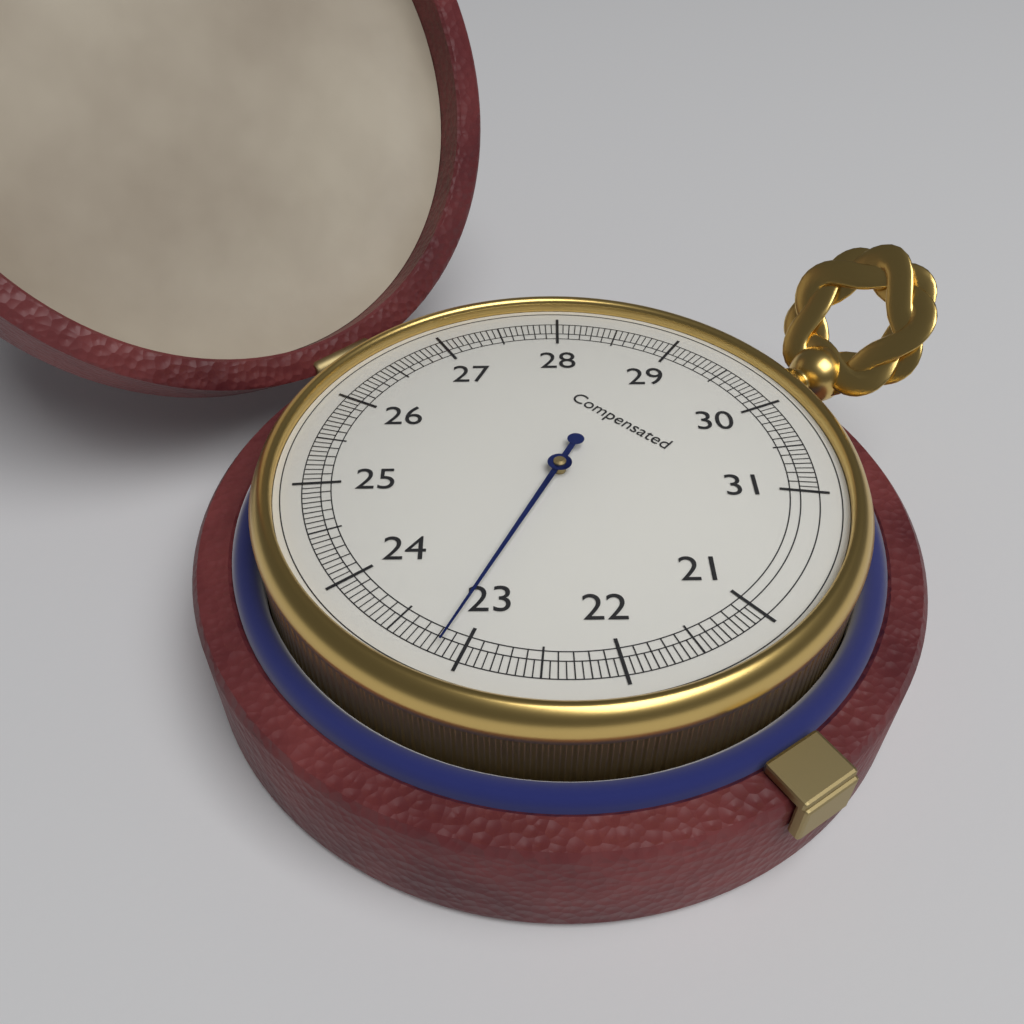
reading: 23.15 (no unit)
